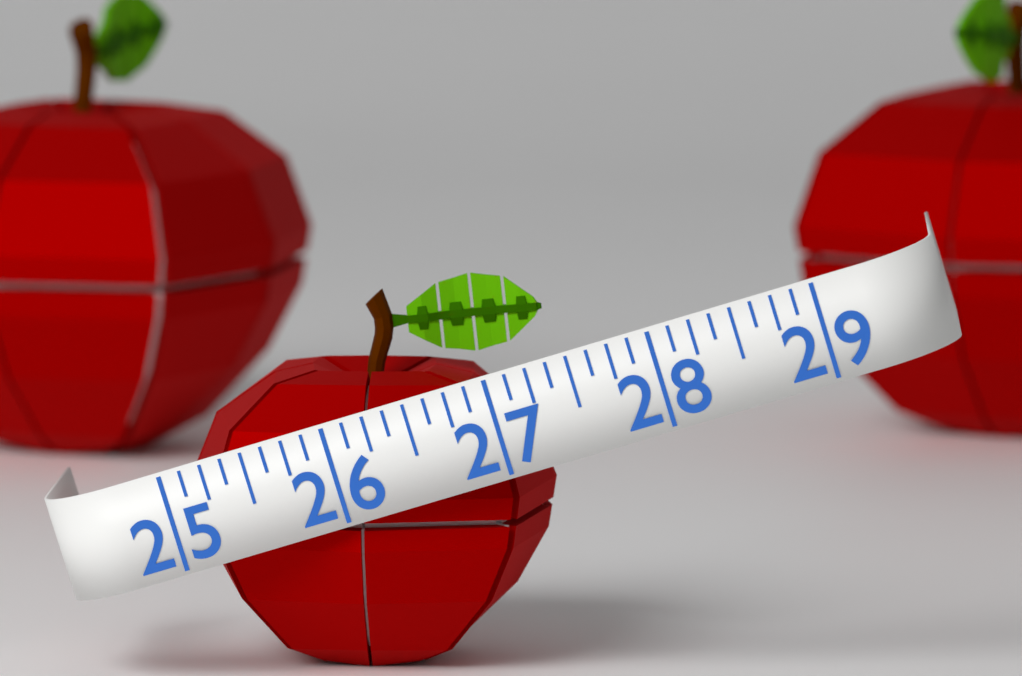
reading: 27.375 (no unit)
